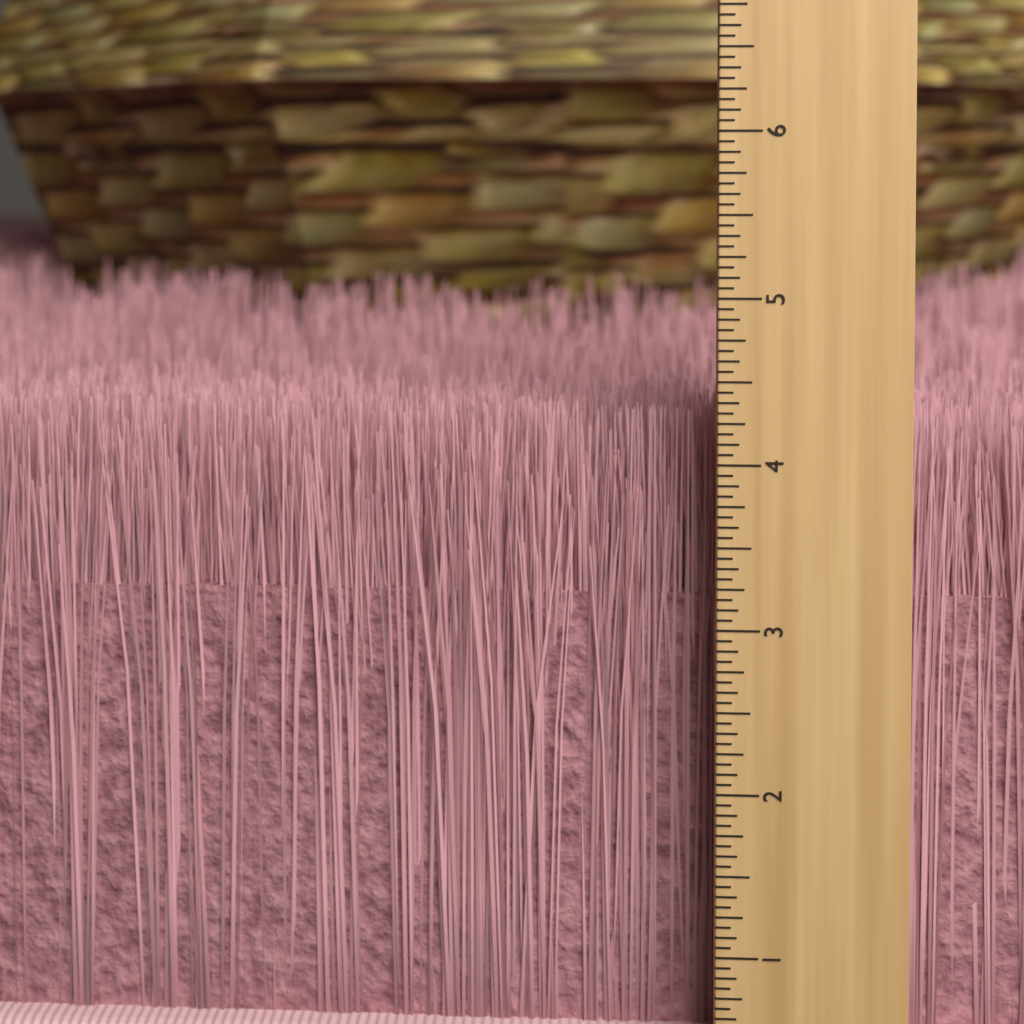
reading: 4.2500 inch
